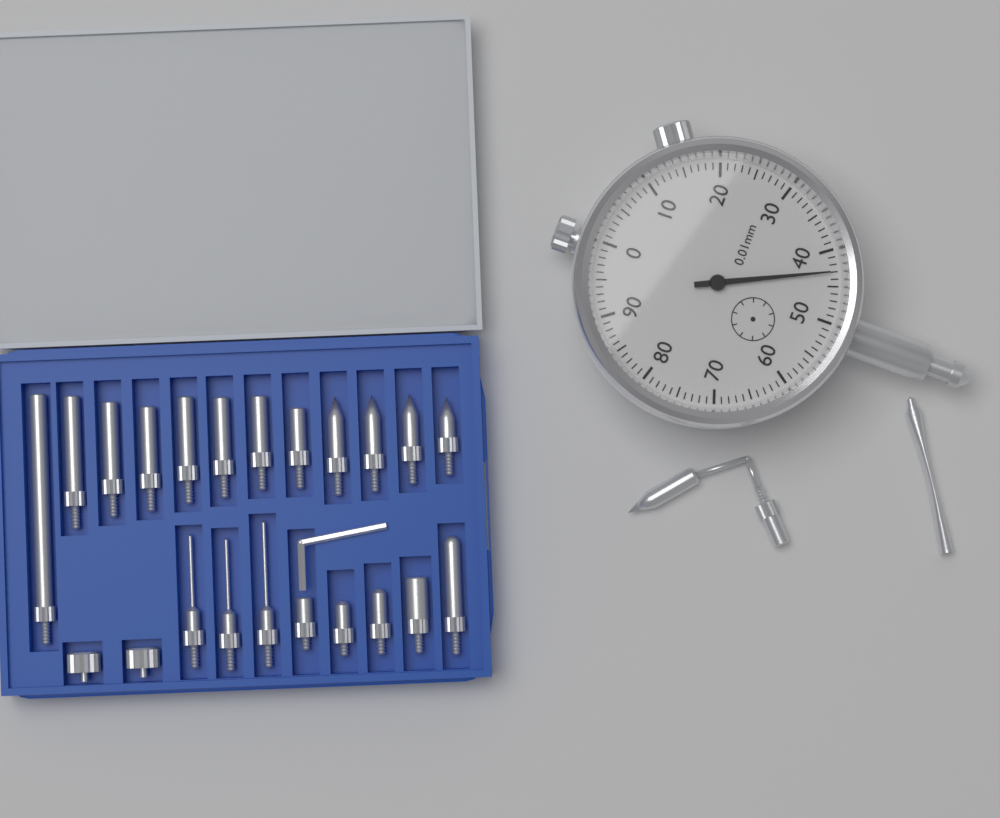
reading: 0.43 mm
